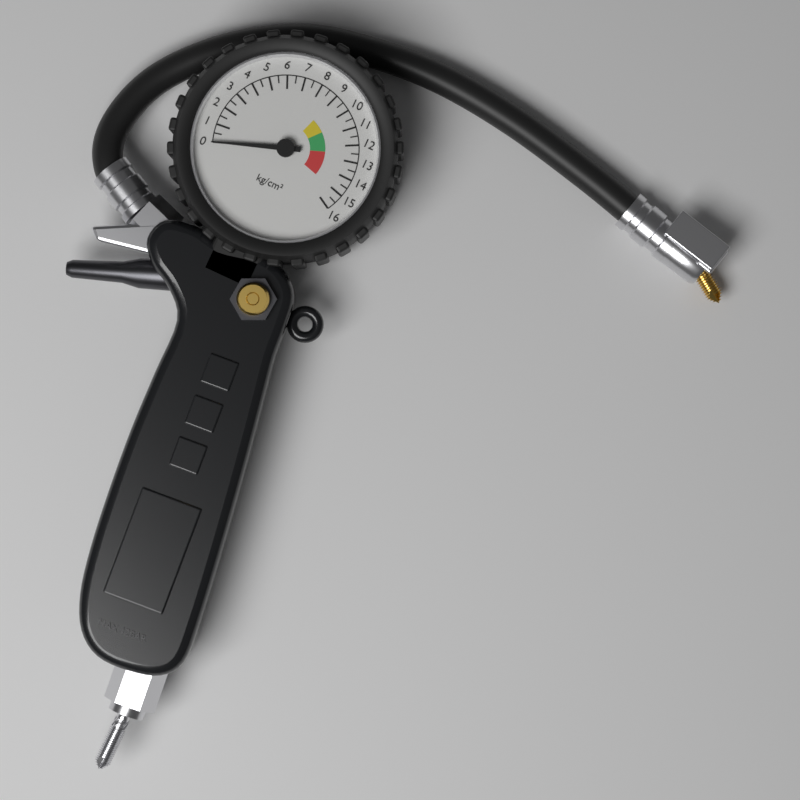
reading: 0.0 kg/cm²
